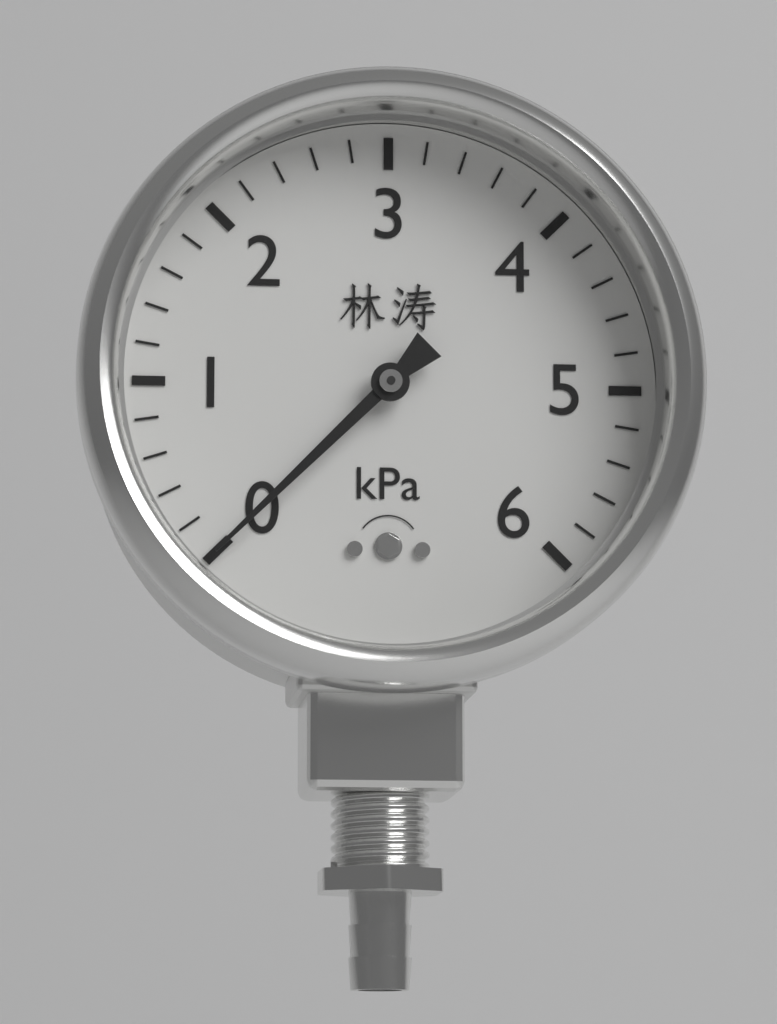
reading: 0.0 kPa
